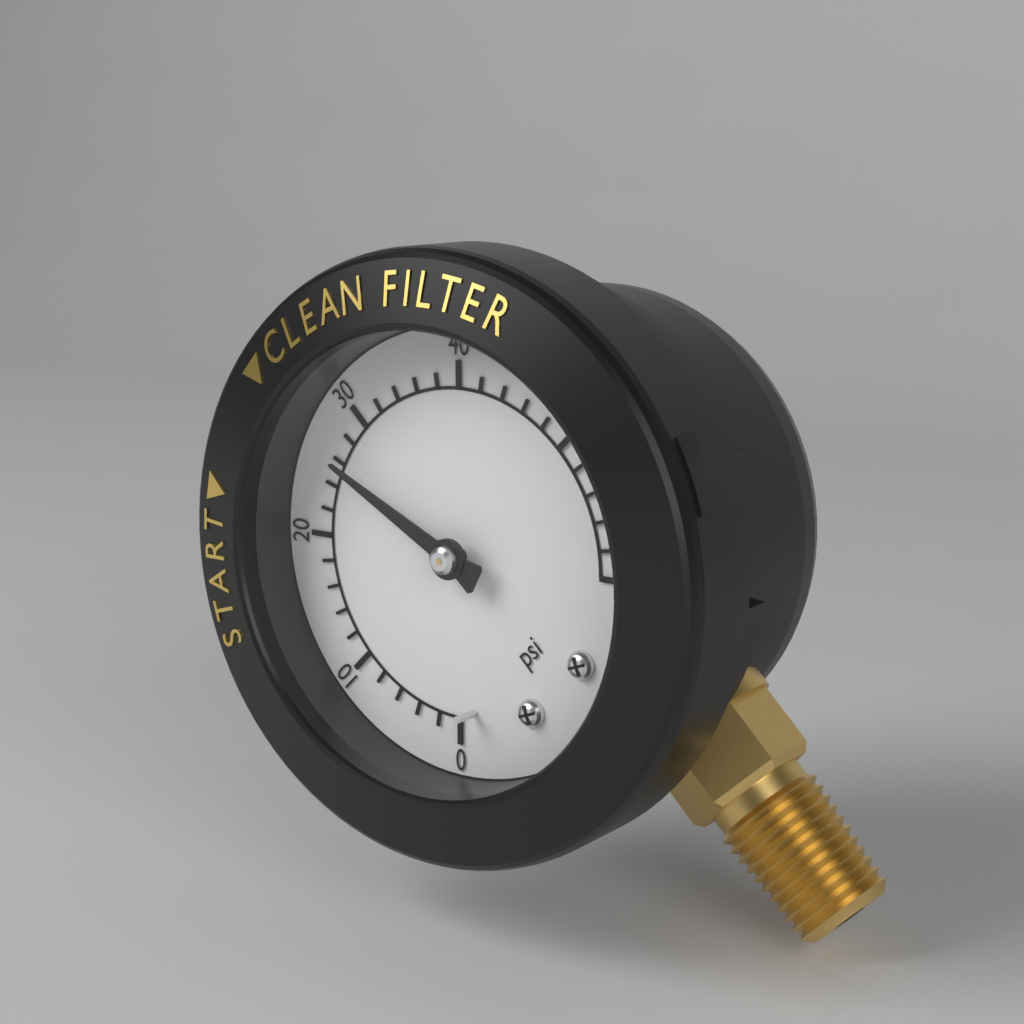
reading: 26 psi
